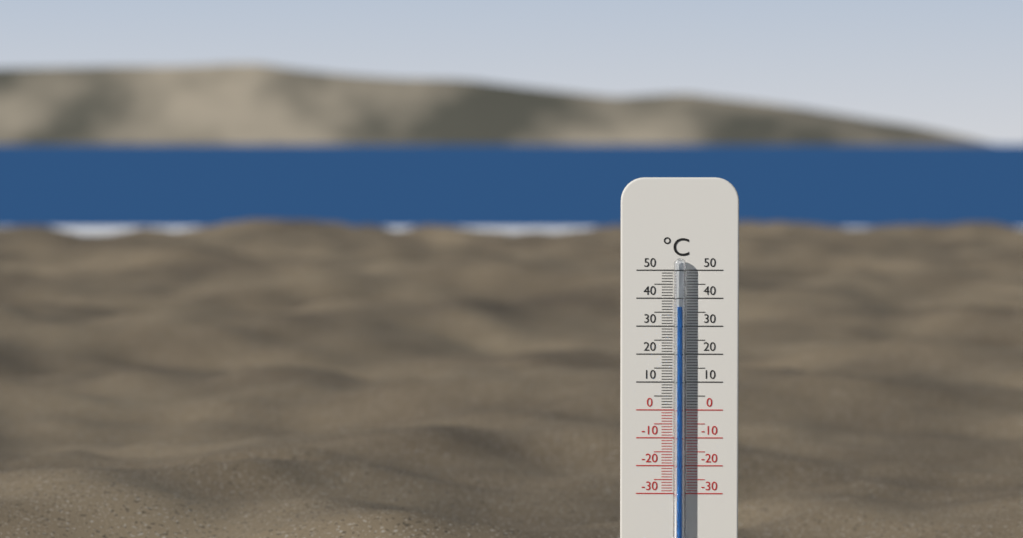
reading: 37 °C
